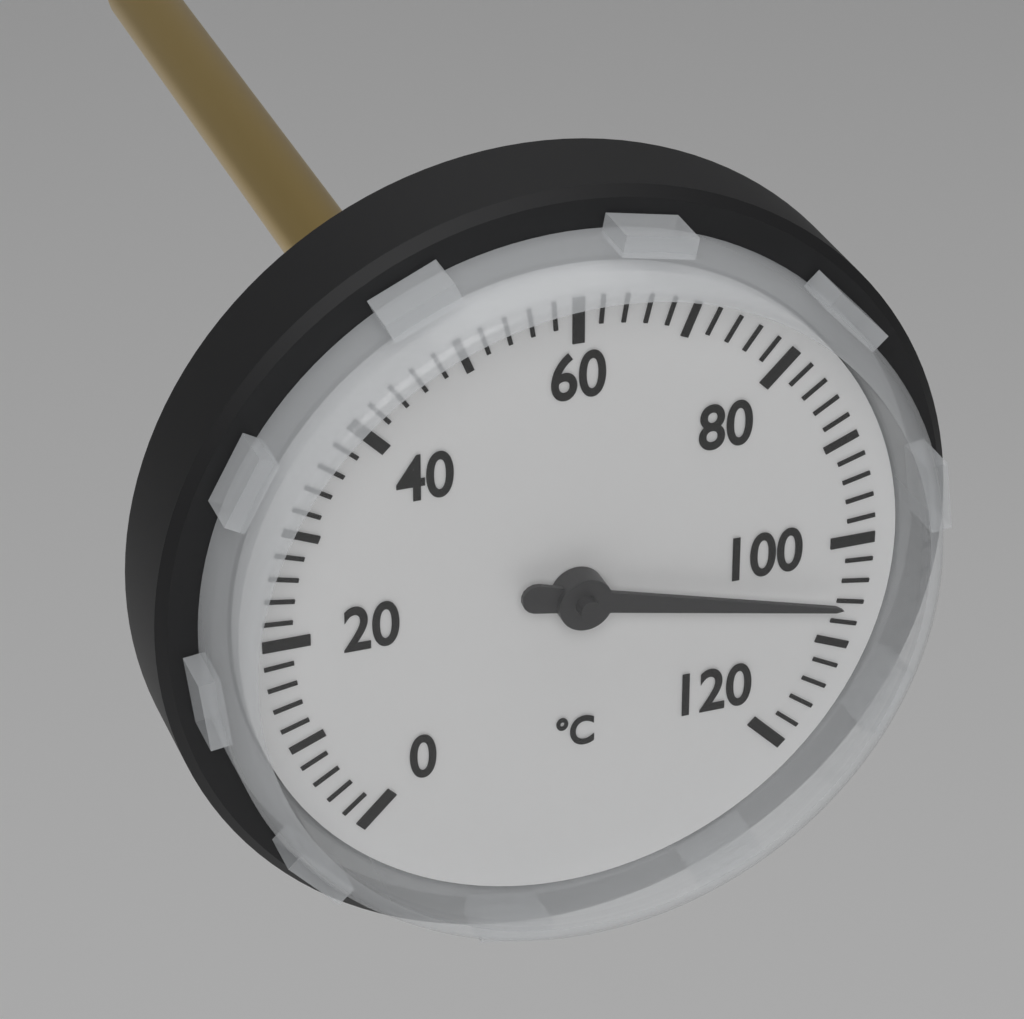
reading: 106 °C
